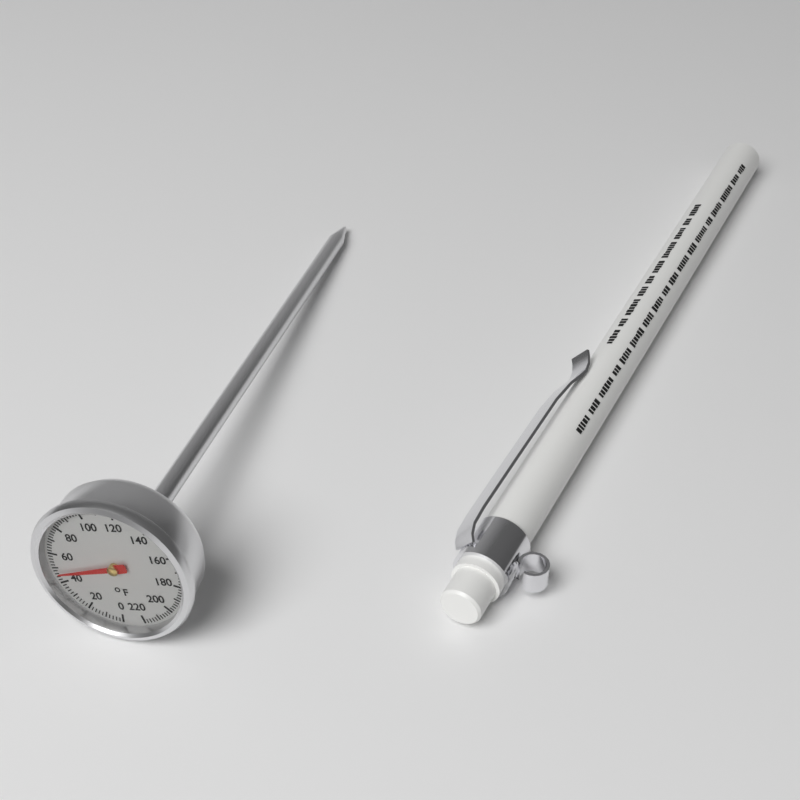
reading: 46 °F
